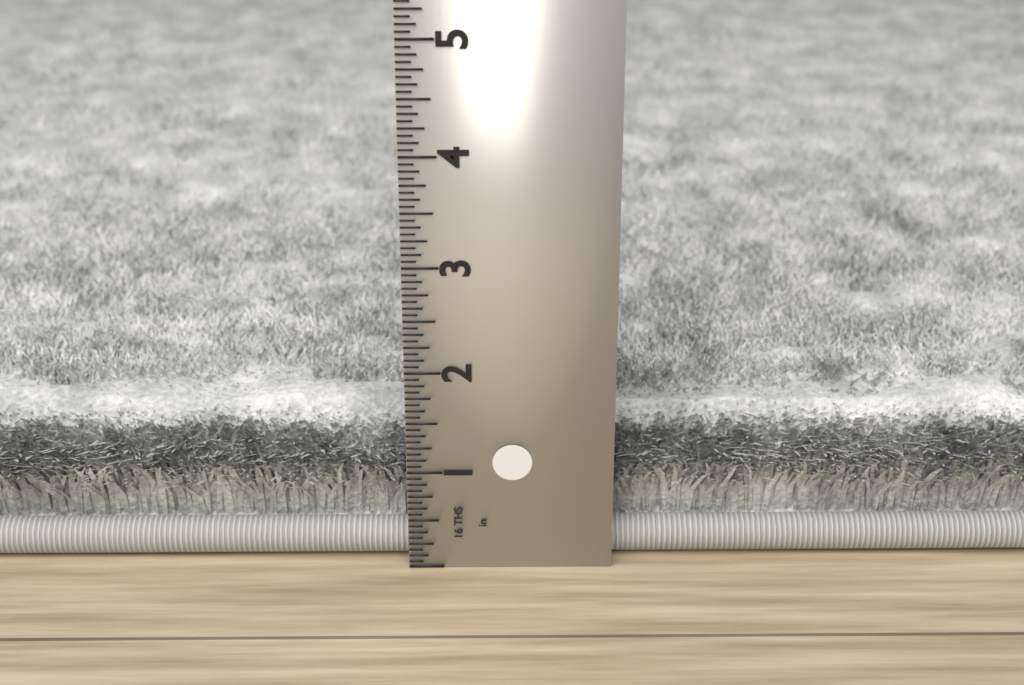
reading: 1.4375 in
